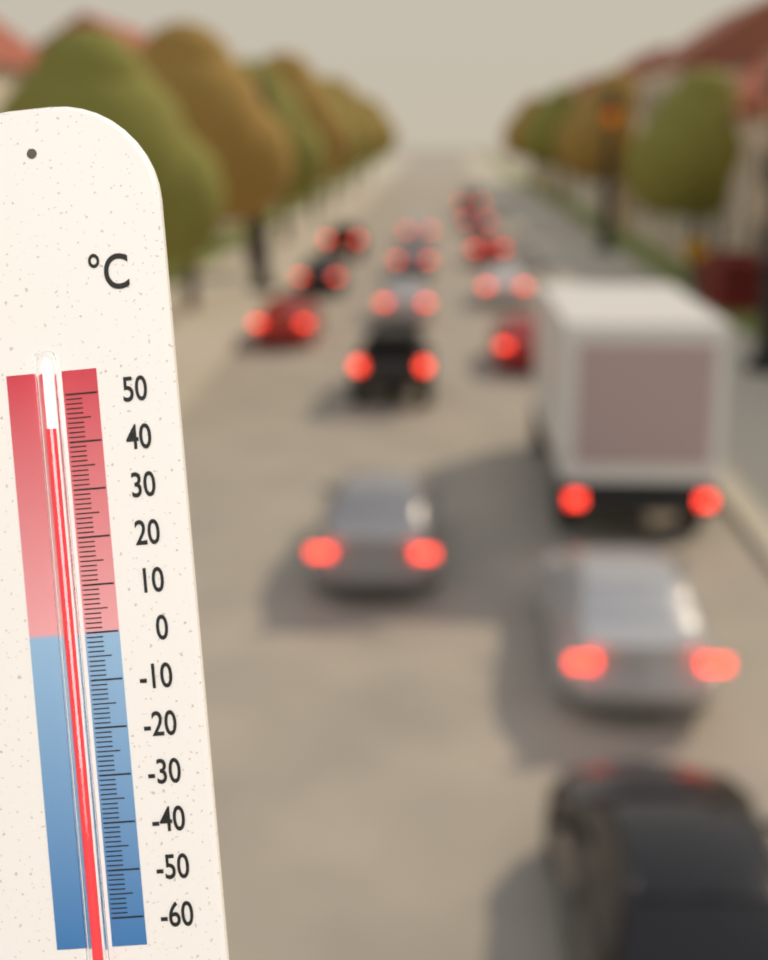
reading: 43 °C
